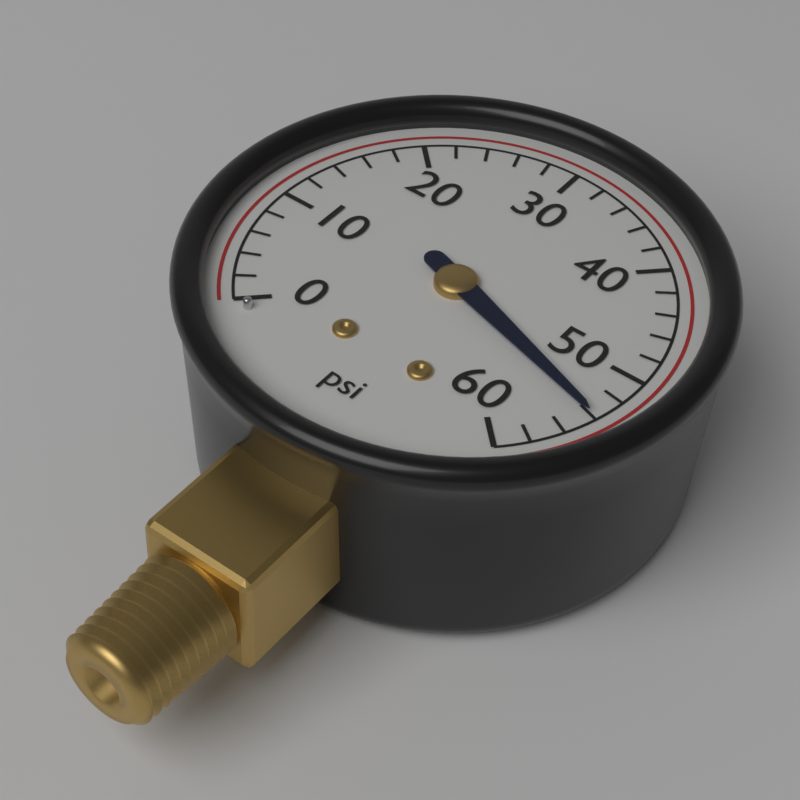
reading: 54 psi
